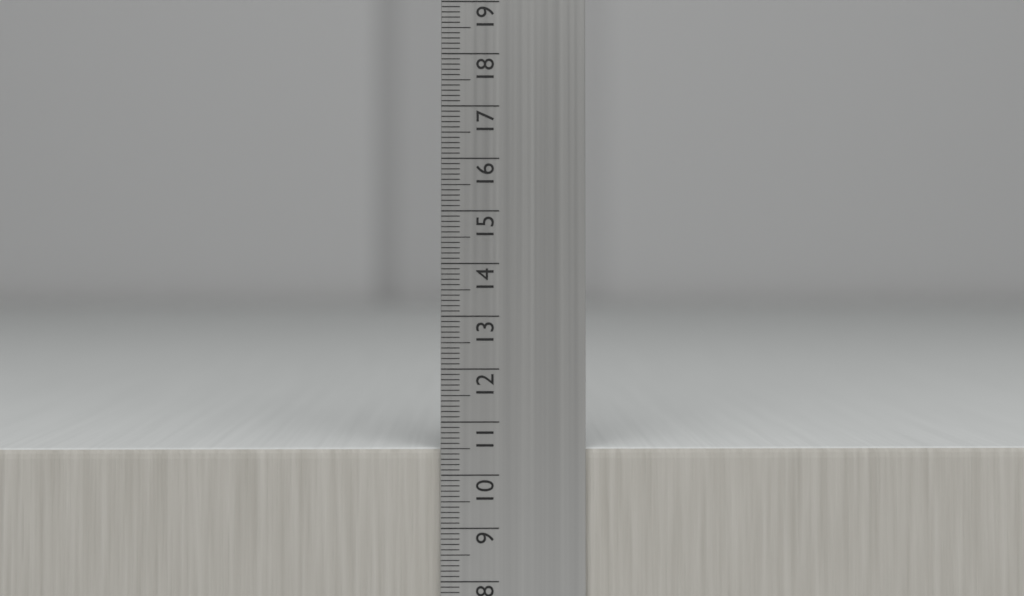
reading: 10.5 cm
